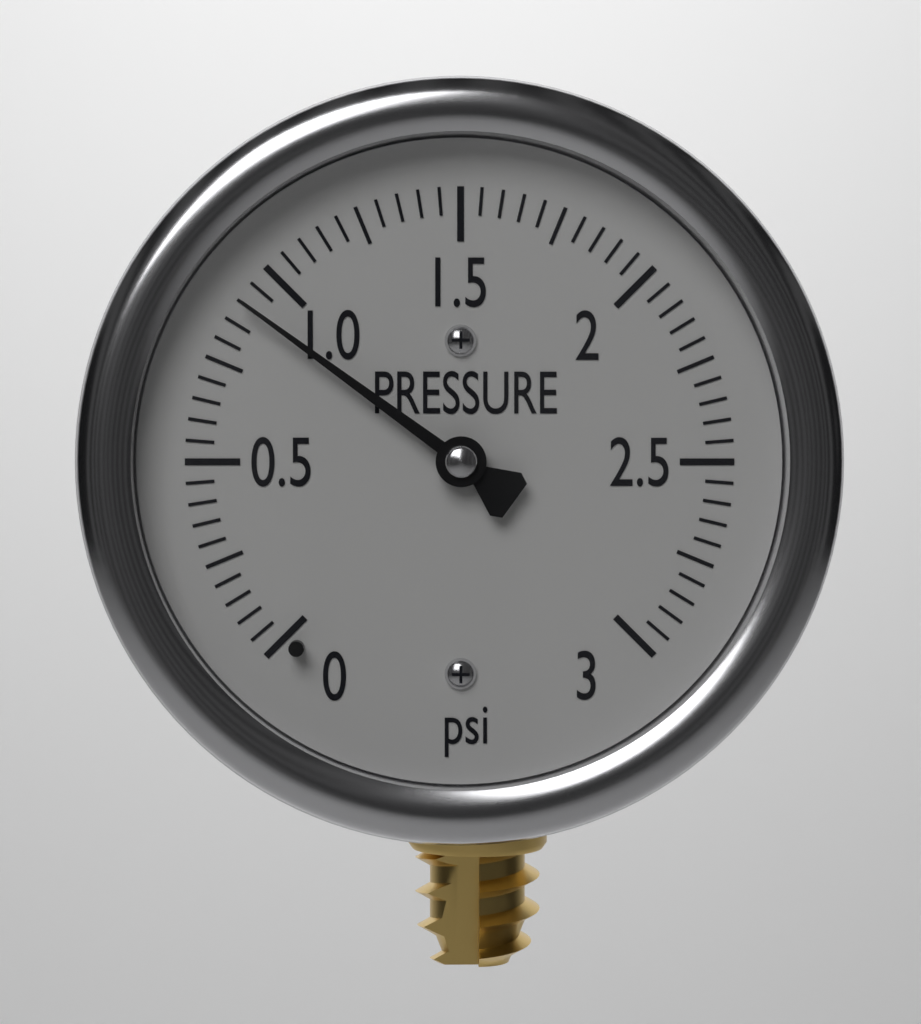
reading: 0.90 psi
